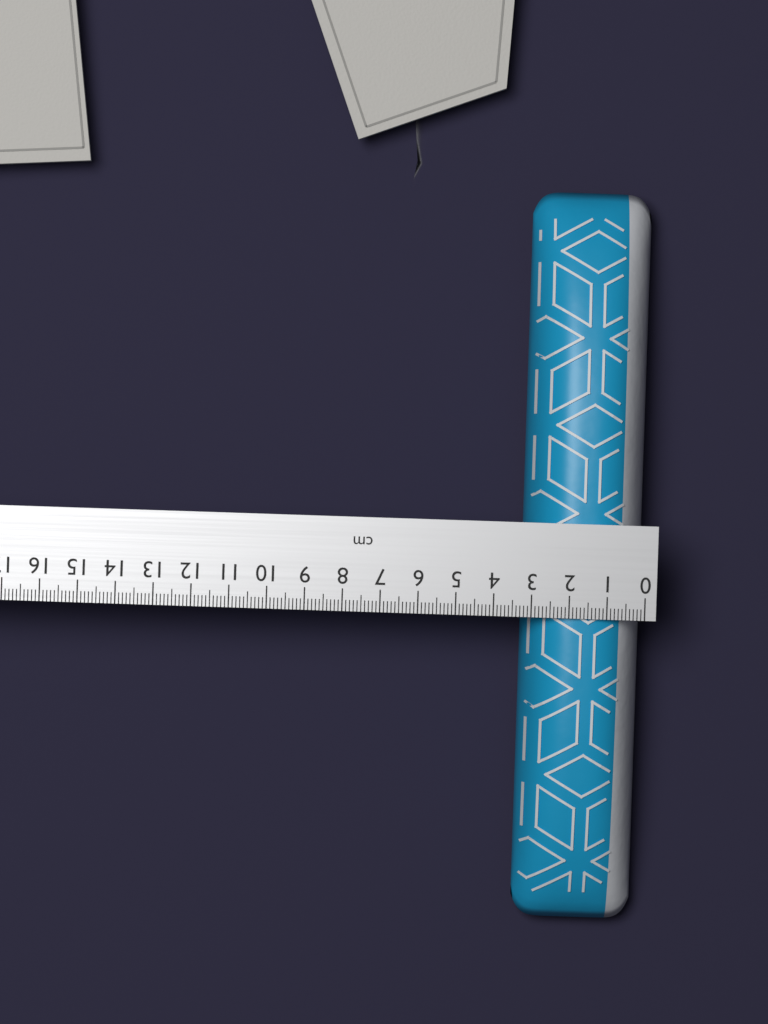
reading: 3.2 cm
